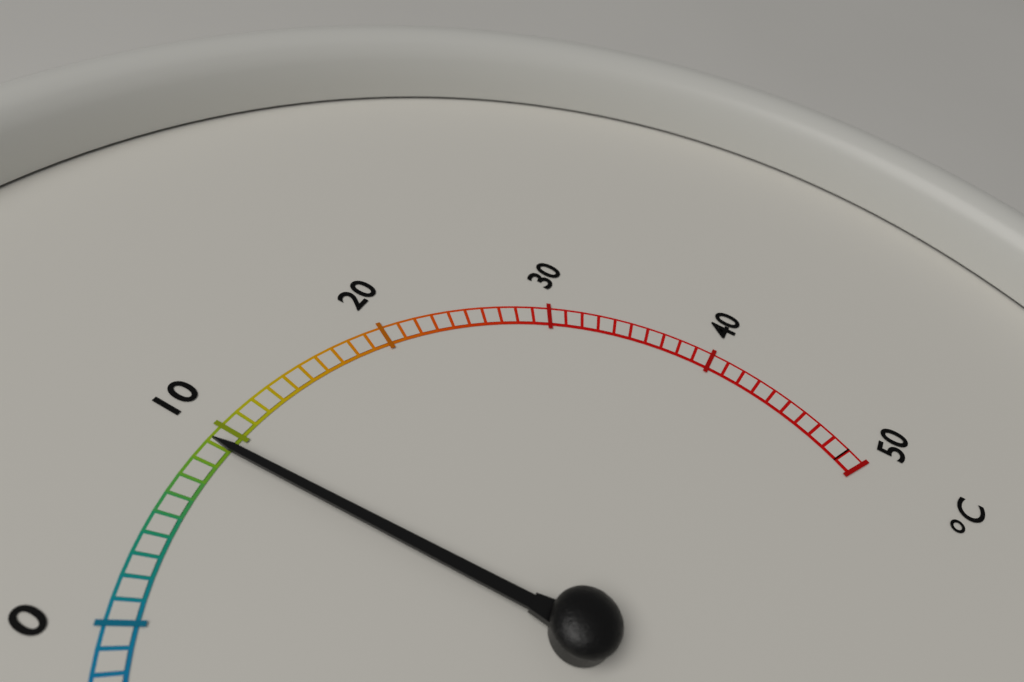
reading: 9 °C
